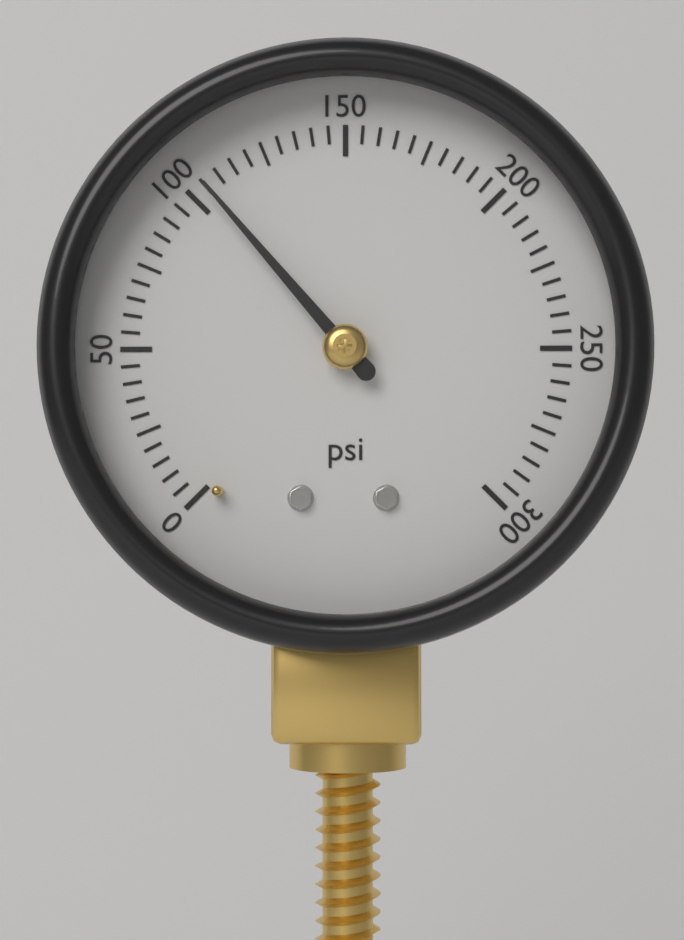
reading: 105 psi
